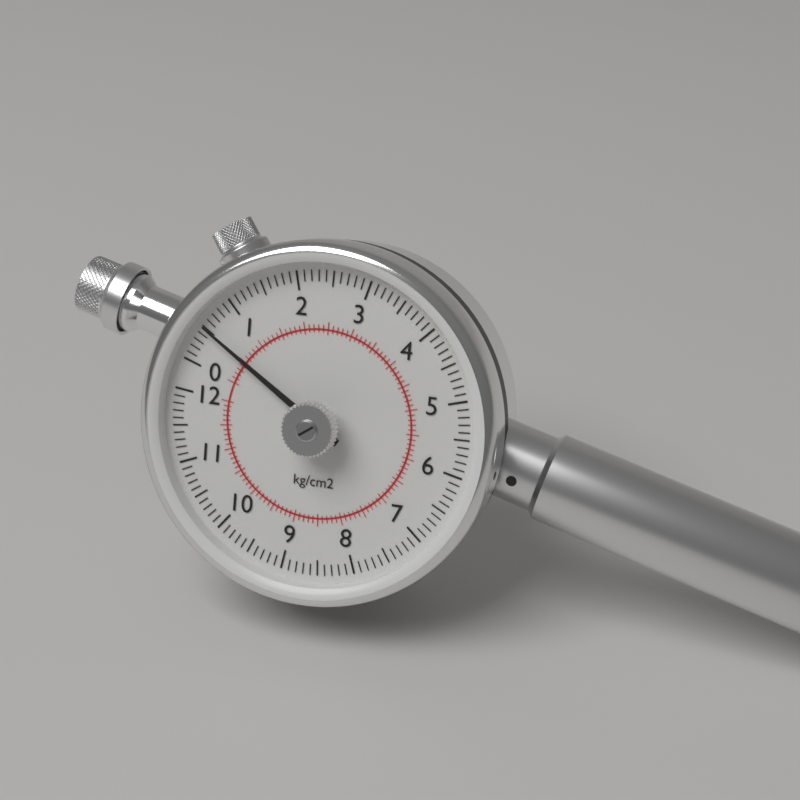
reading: 0.5 kg/cm²
